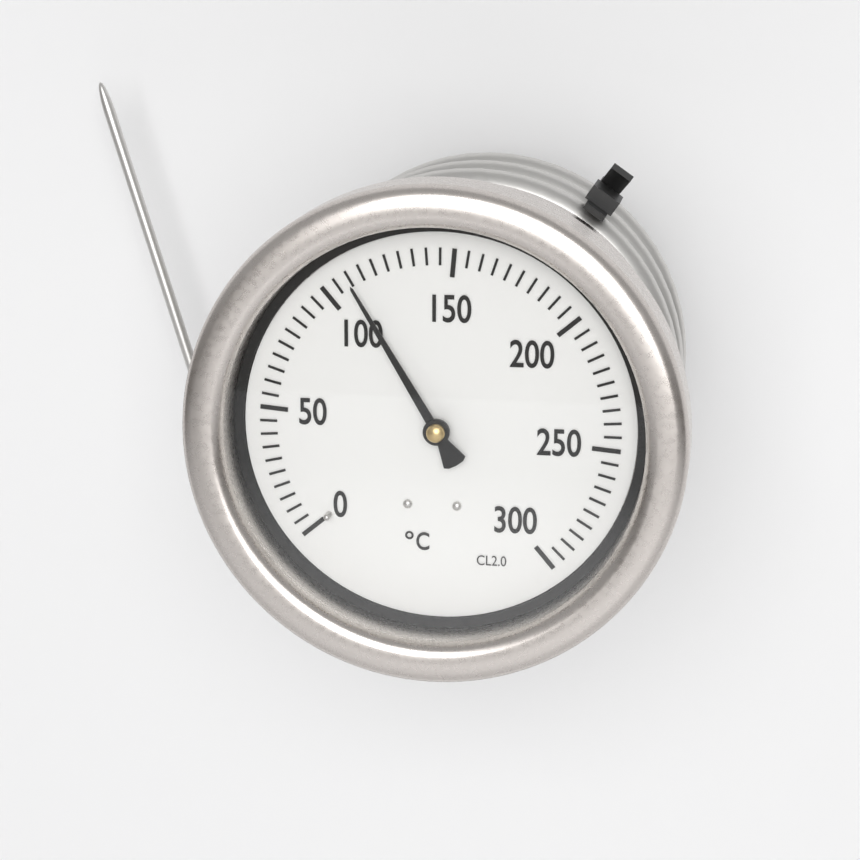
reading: 110 °C
